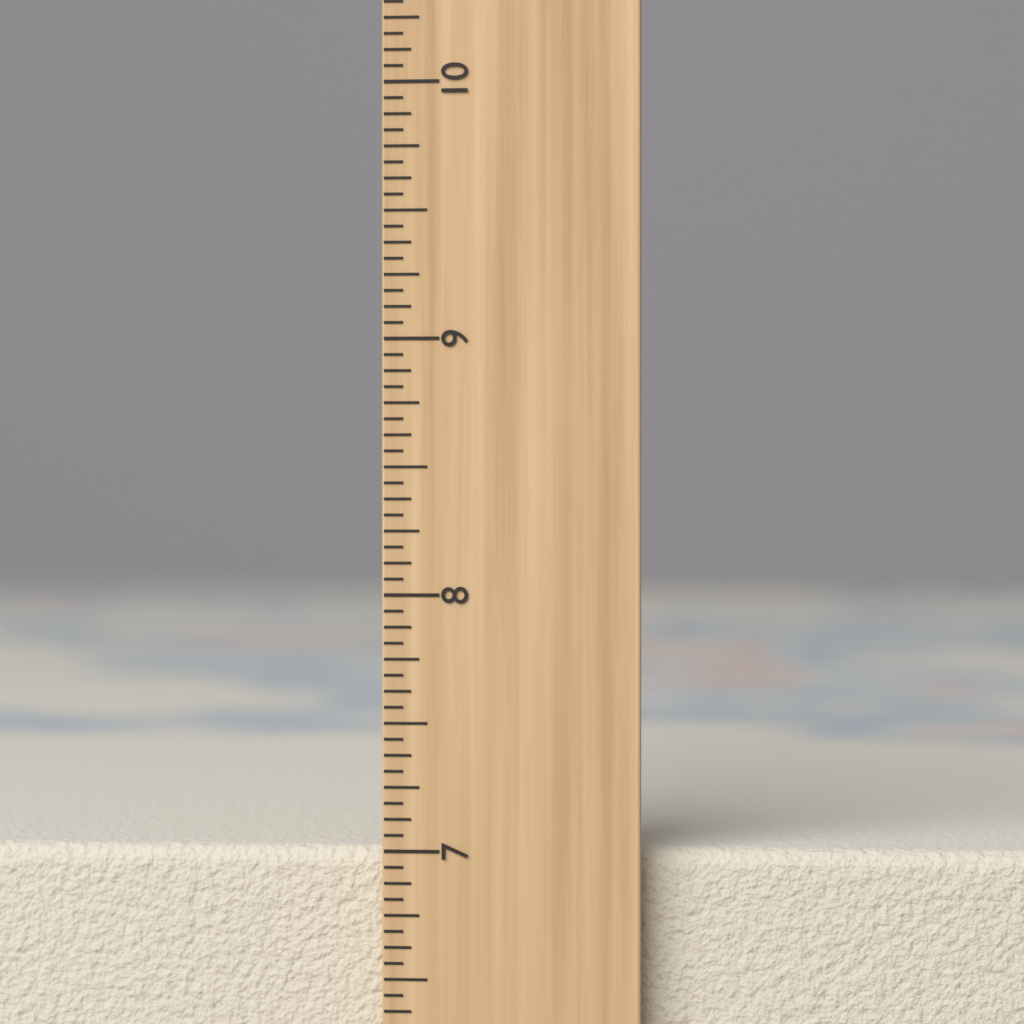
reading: 7.0000 inch
